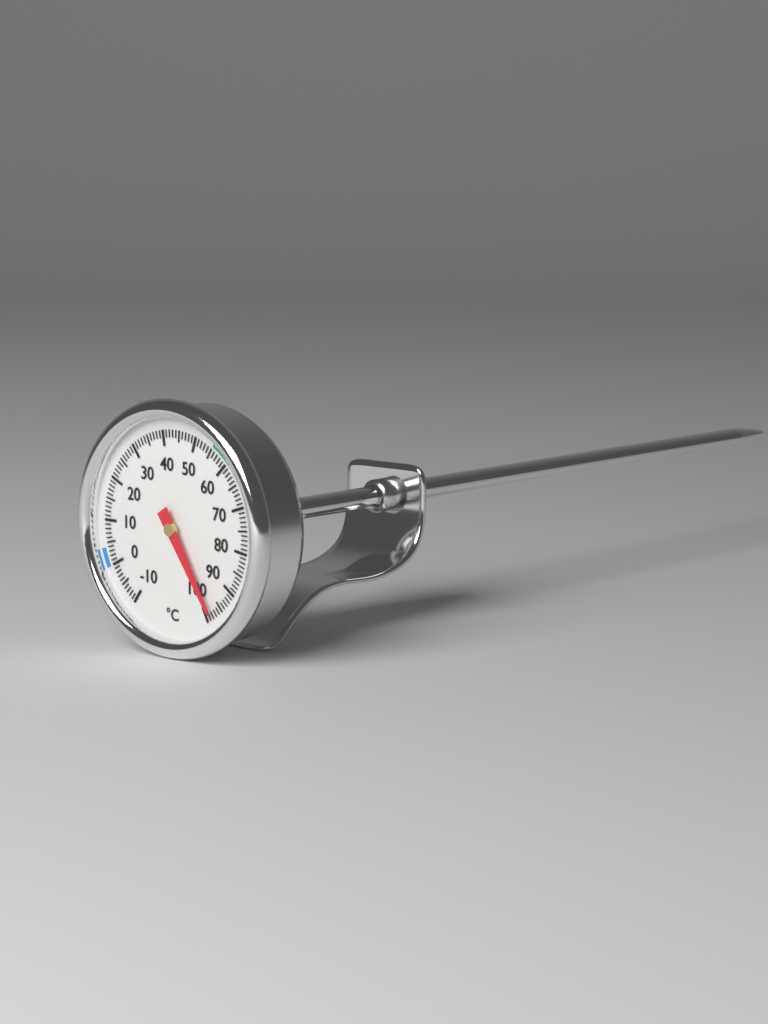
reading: 98 °C
